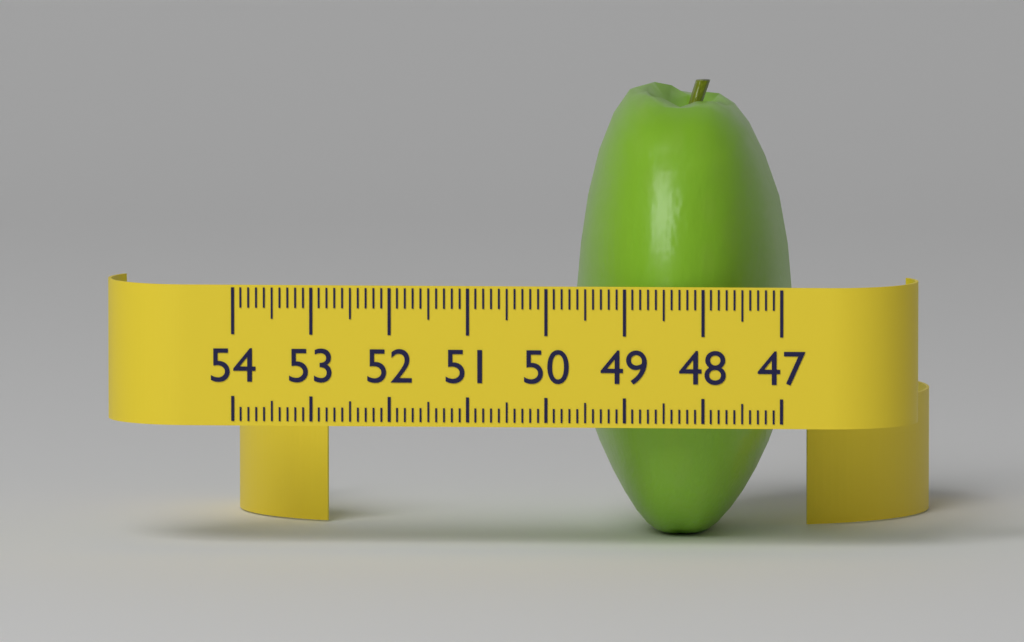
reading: 49.8 (no unit)
